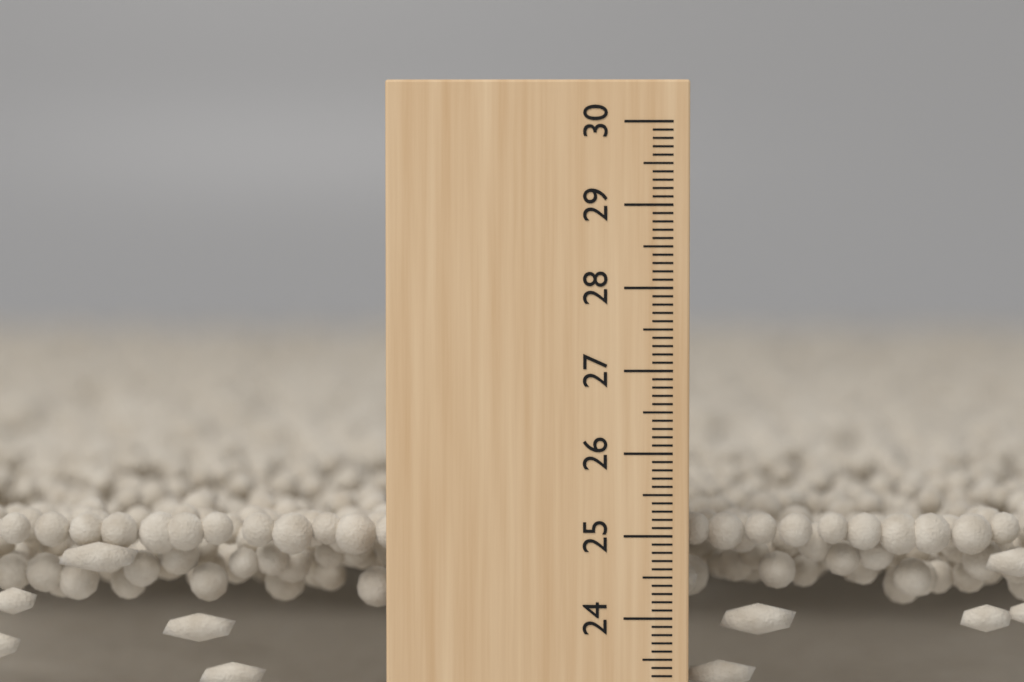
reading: 25.2 cm
